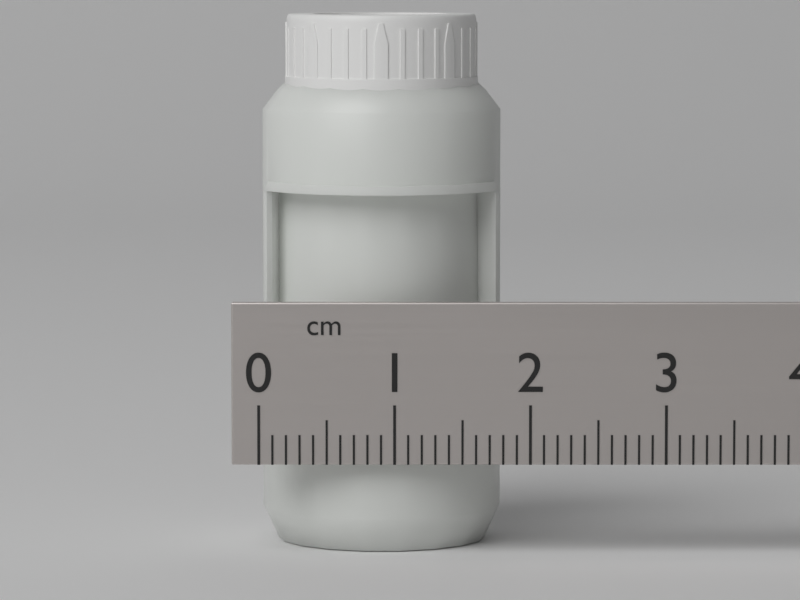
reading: 1.8 cm
